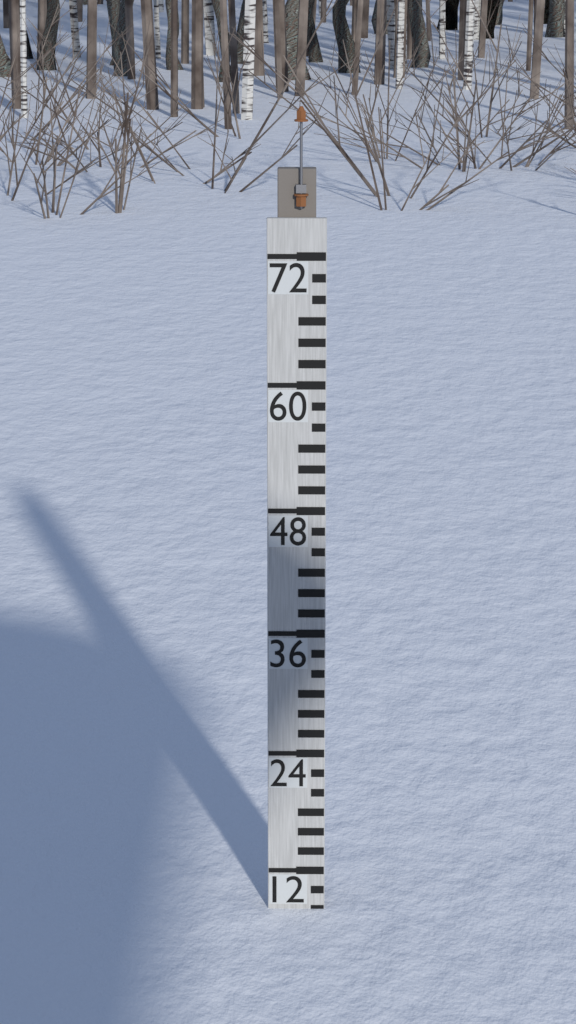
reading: 8 (no unit)
